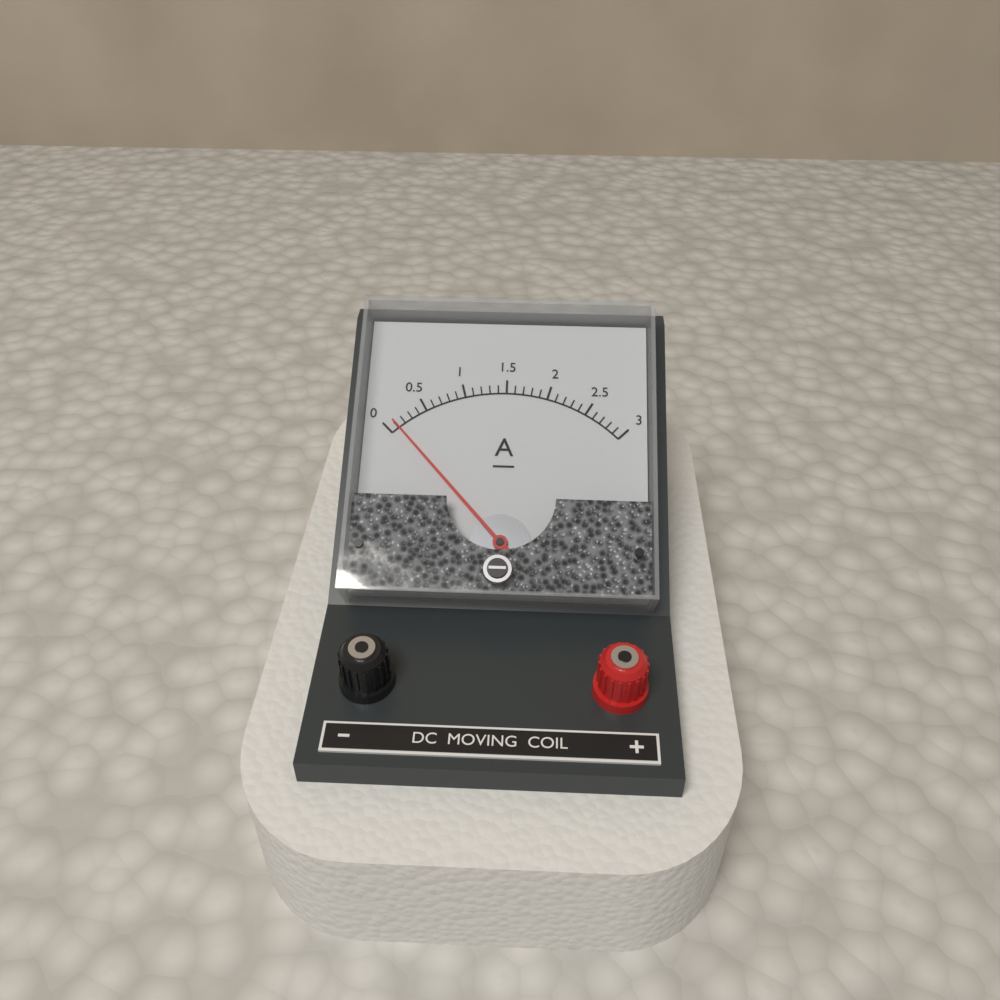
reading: 0.1 A
